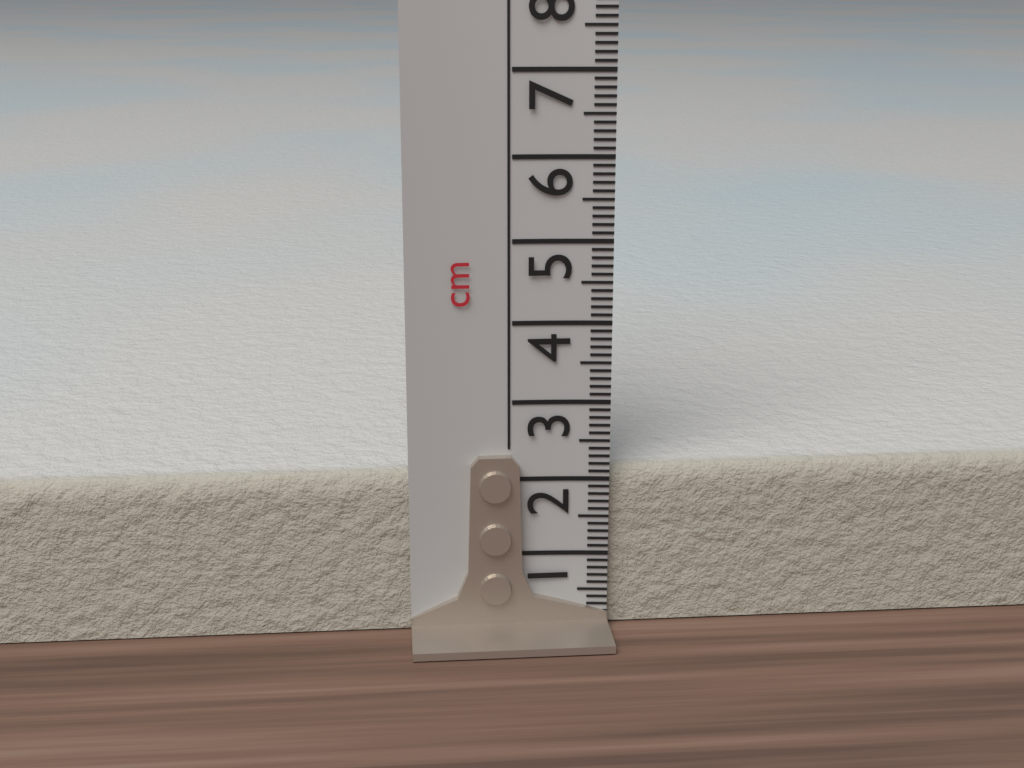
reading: 2.1 cm
